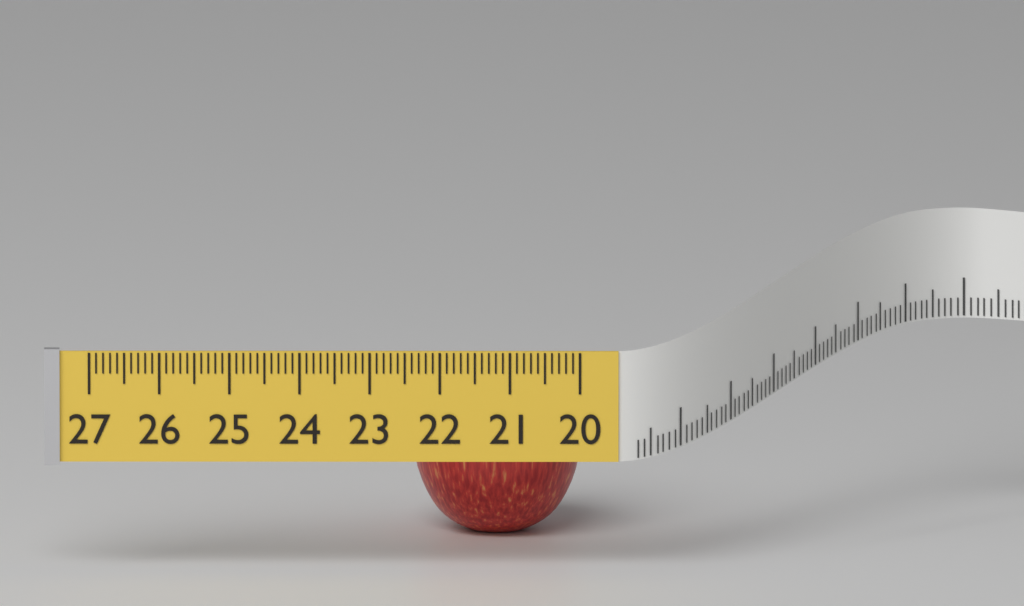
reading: 22.4 (no unit)
